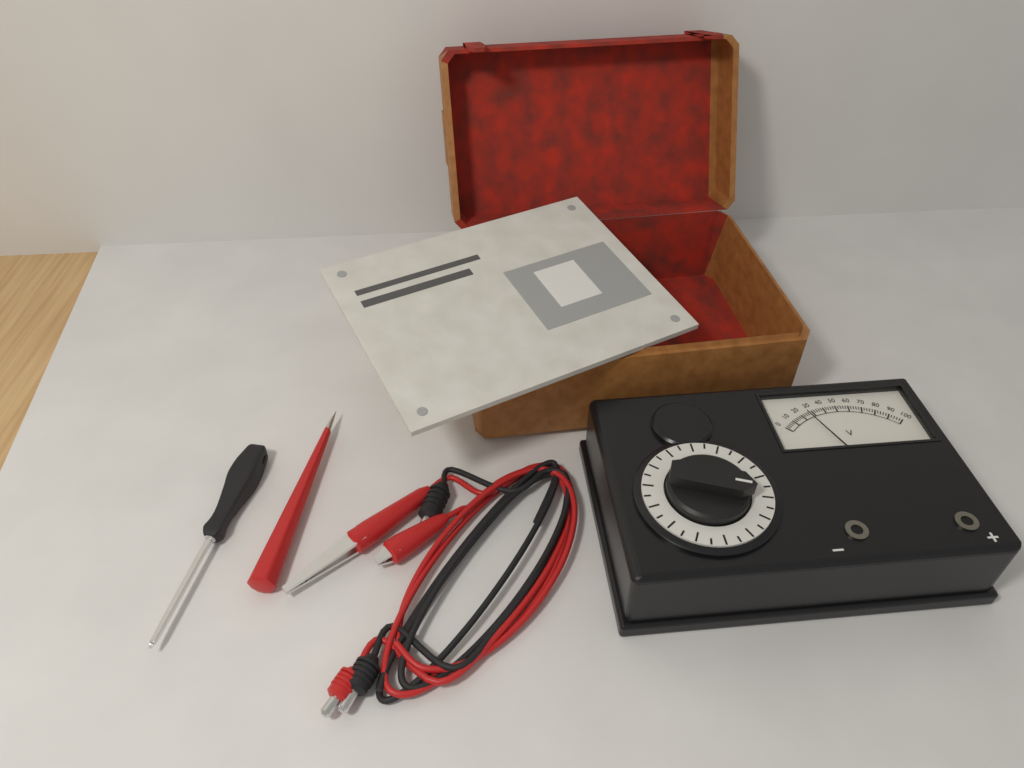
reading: 26 V
